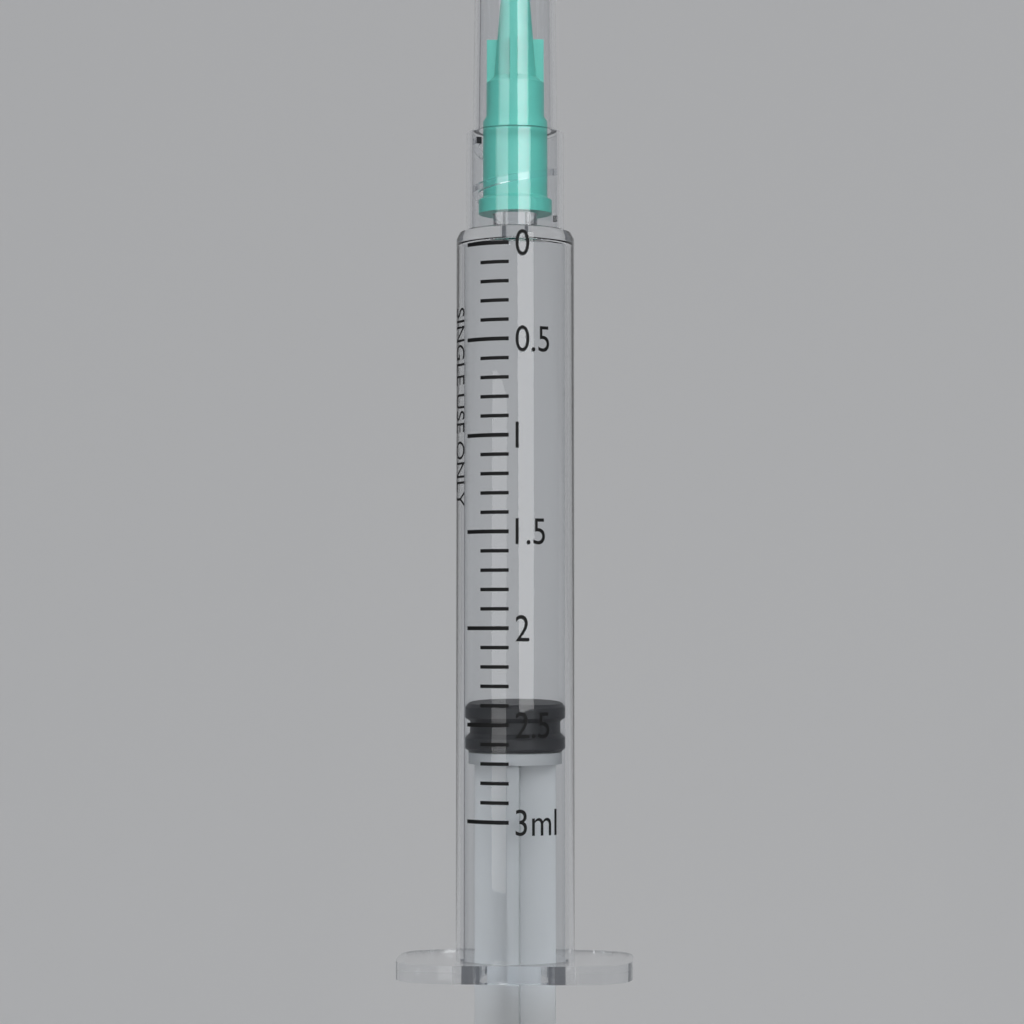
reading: 2.4 ml
